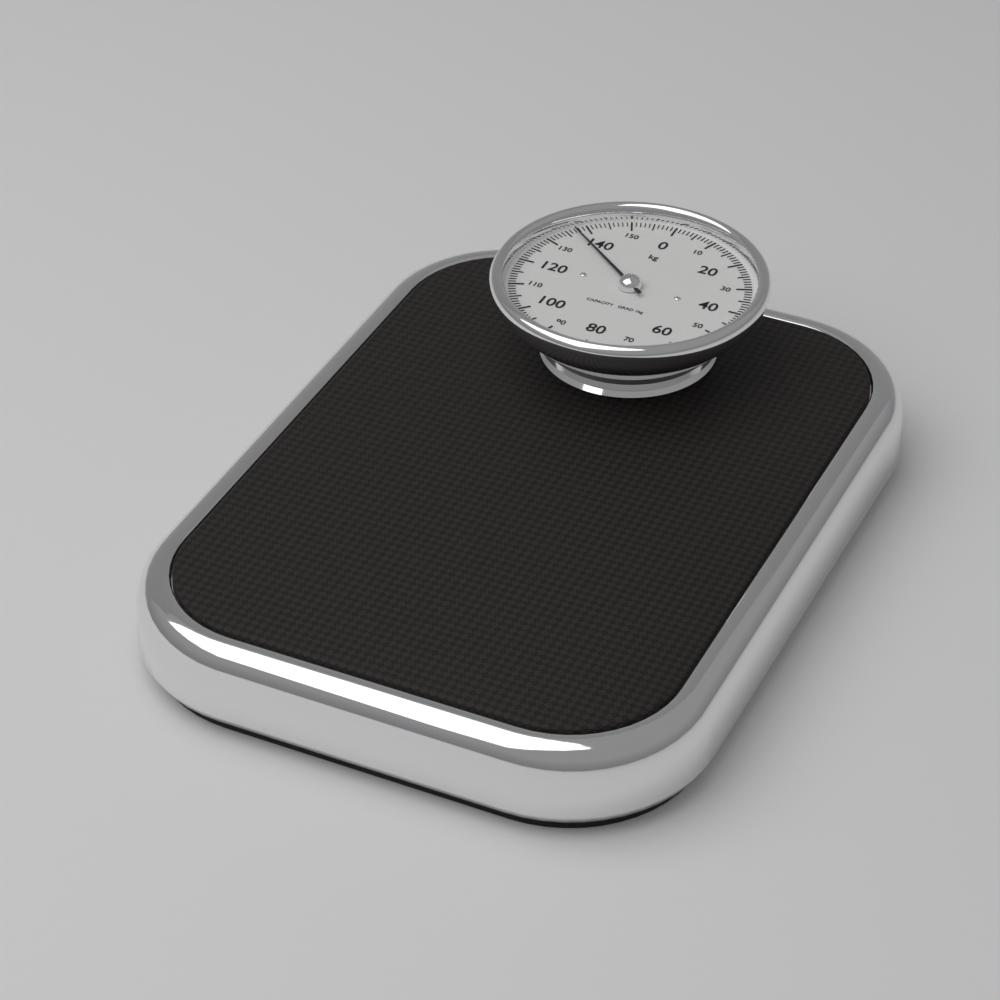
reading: 137 kg
